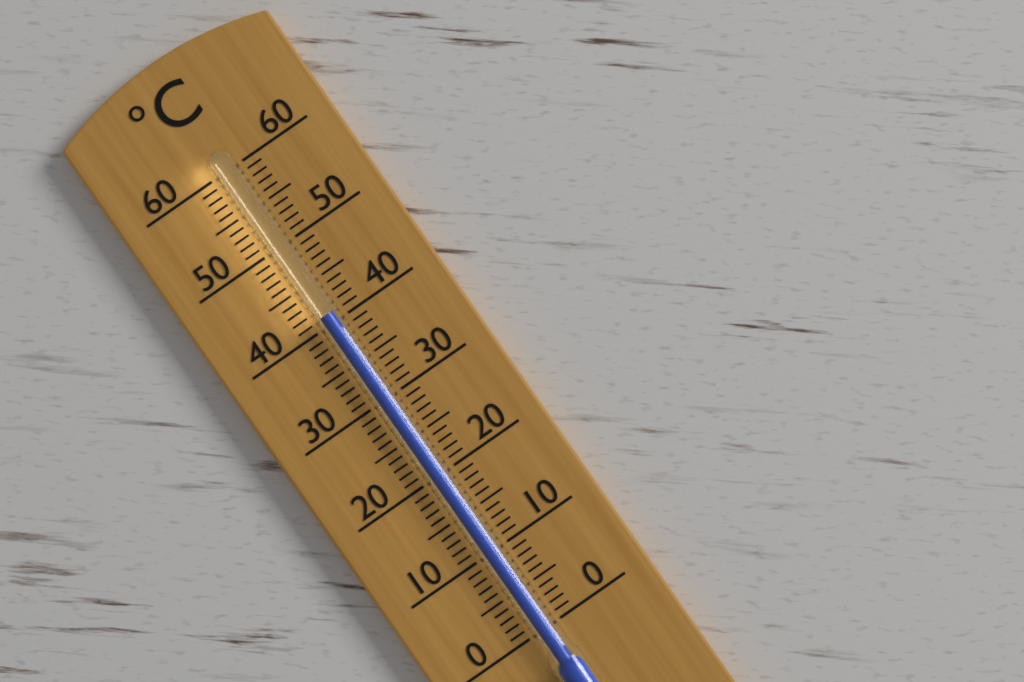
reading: 41 °C
